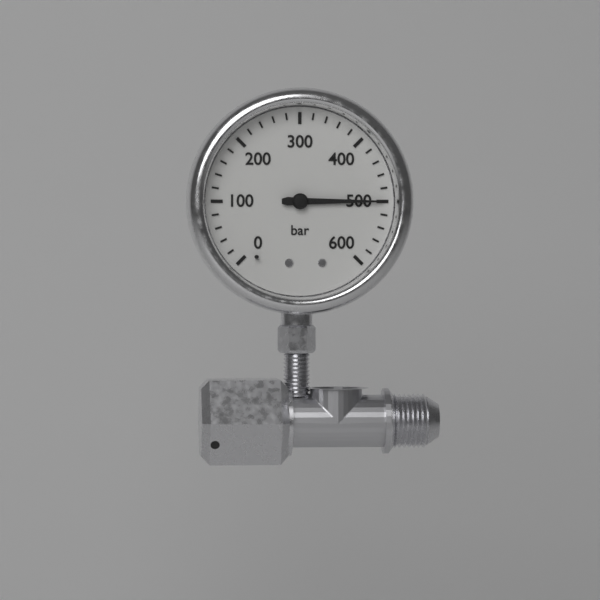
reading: 500 bar
